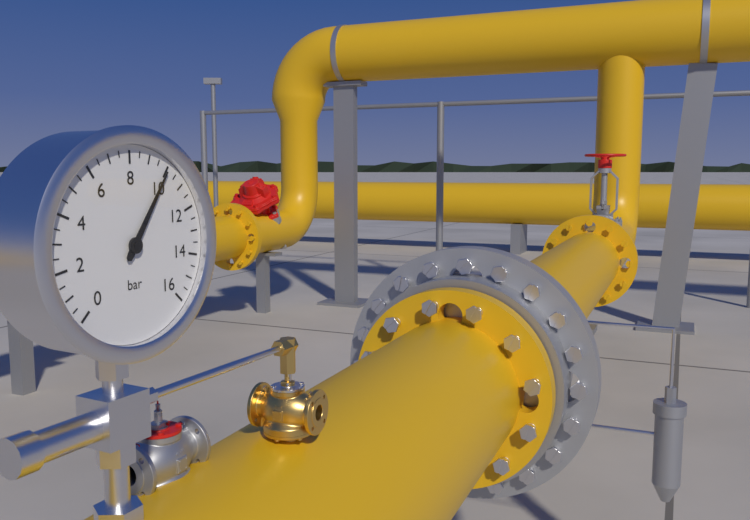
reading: 10.0 bar
